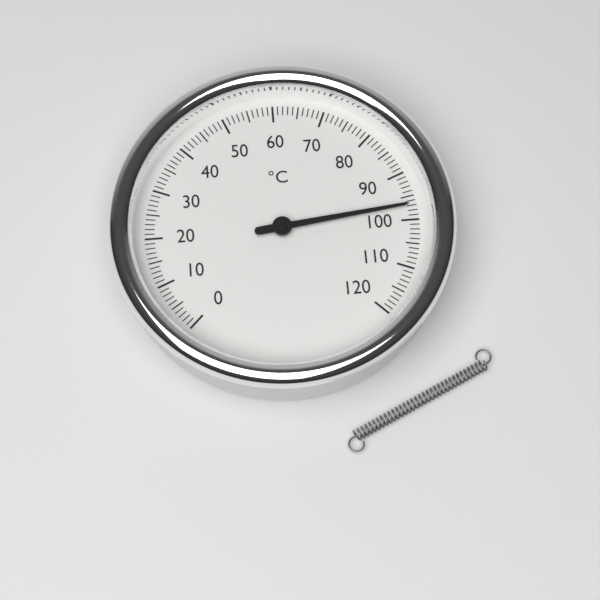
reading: 97 °C
